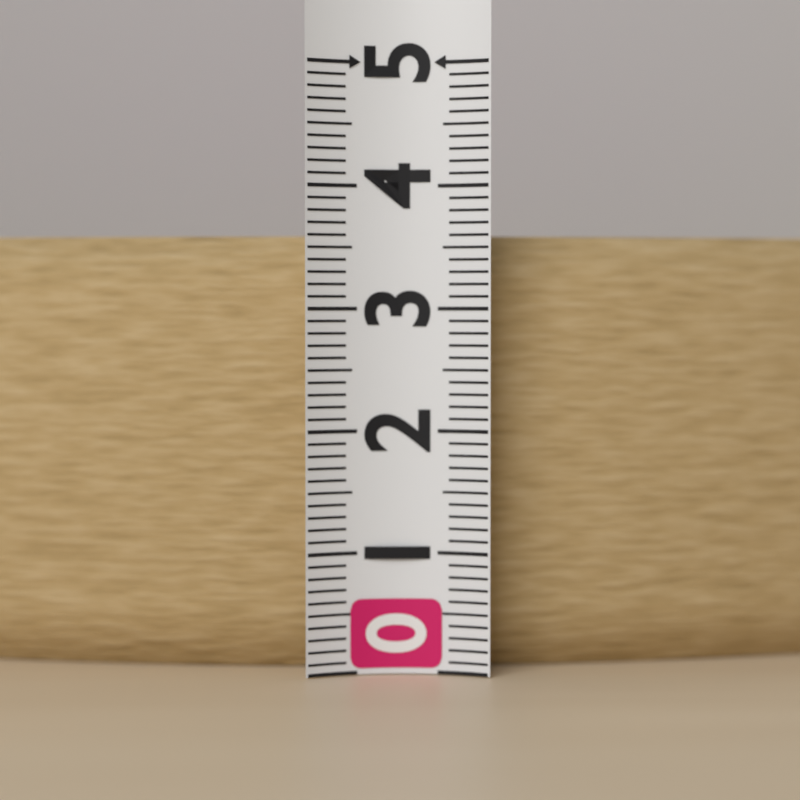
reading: 3.6 (no unit)
